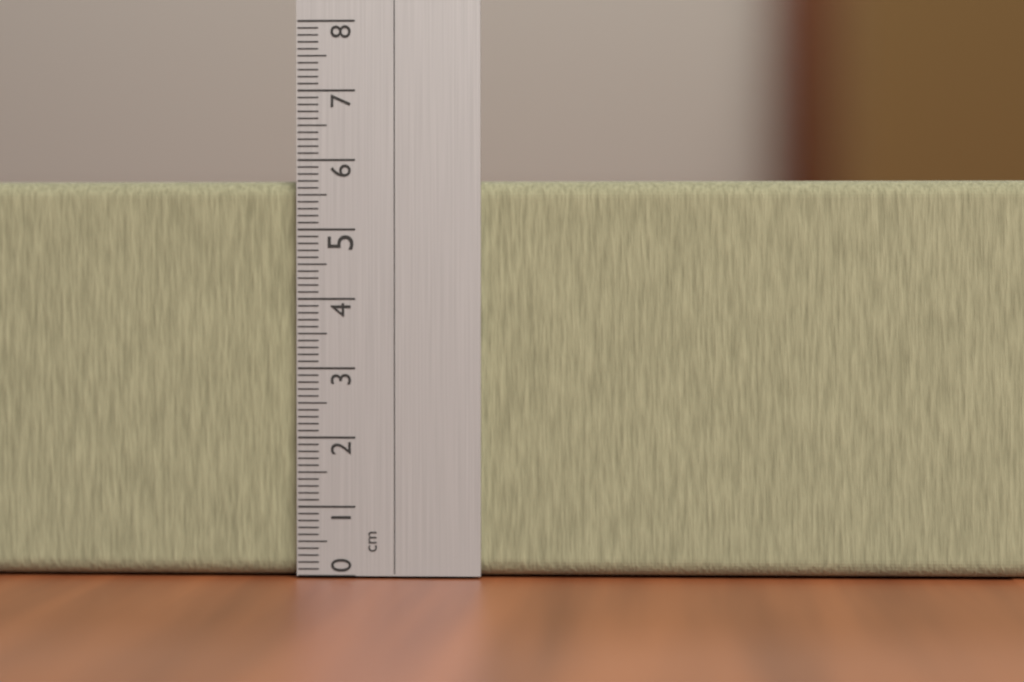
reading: 5.7 cm
